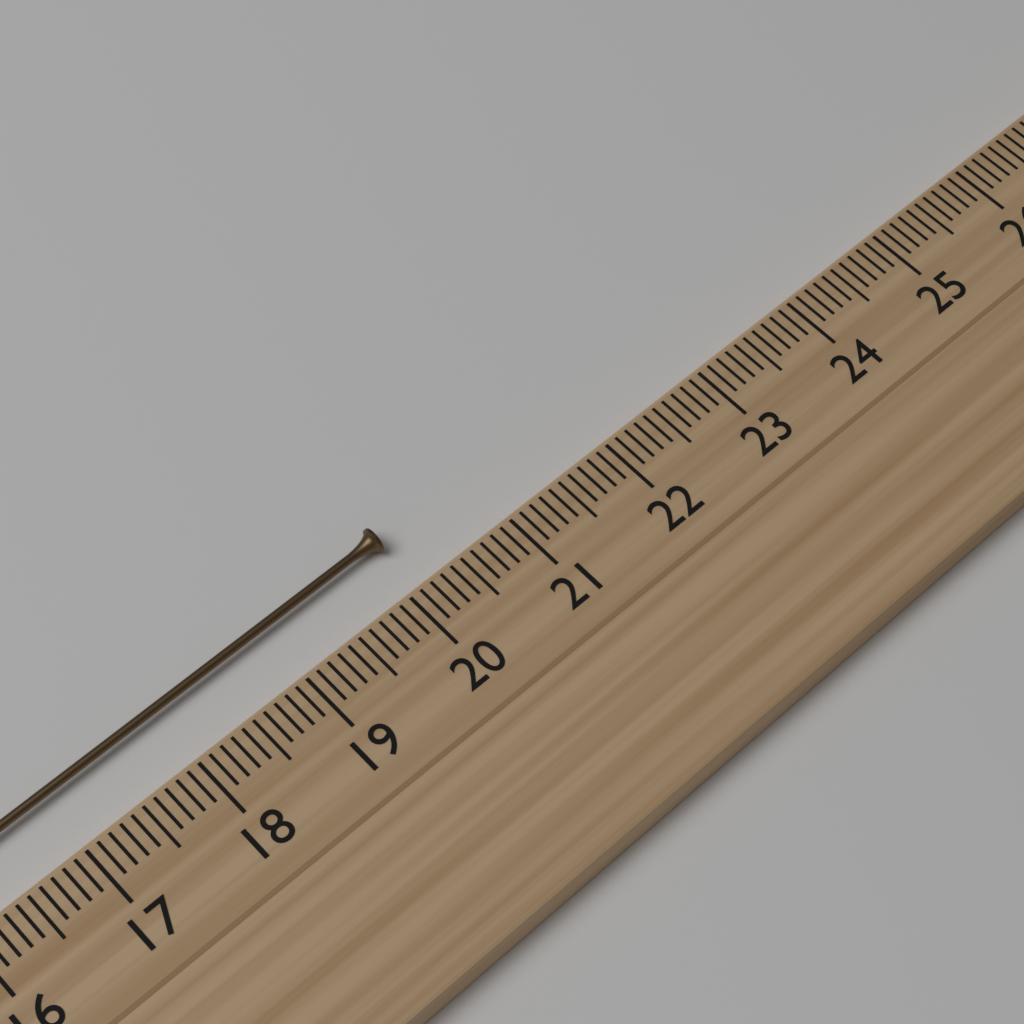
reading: 20.2 cm
